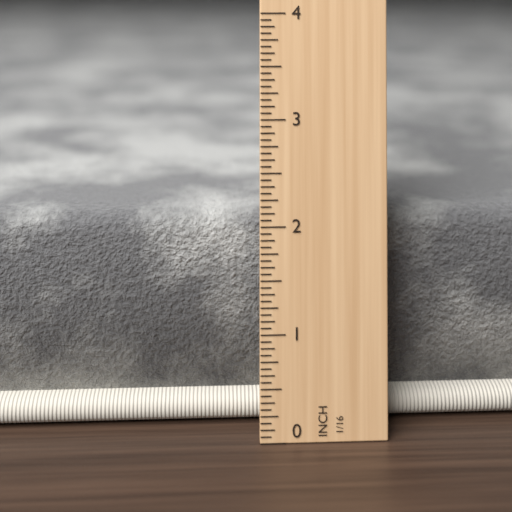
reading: 2.0000 in
